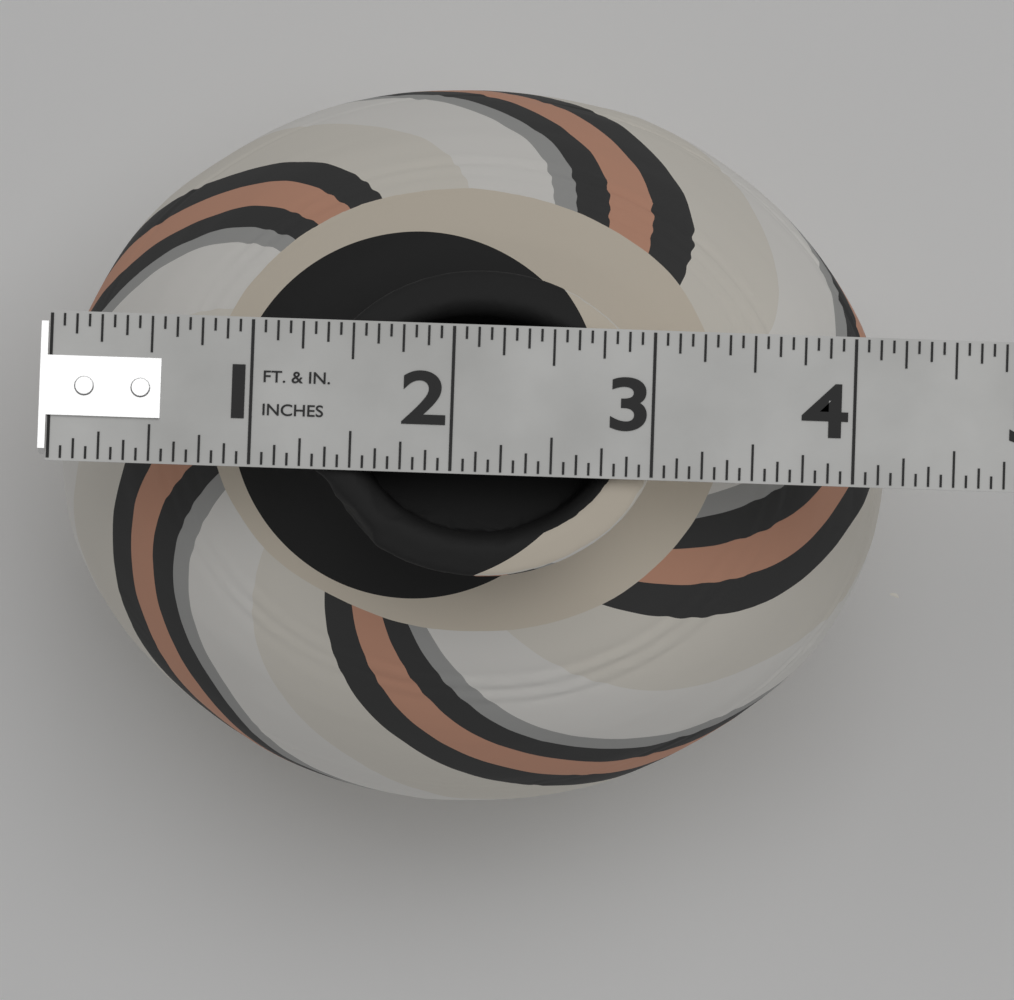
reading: 4.2500 in
